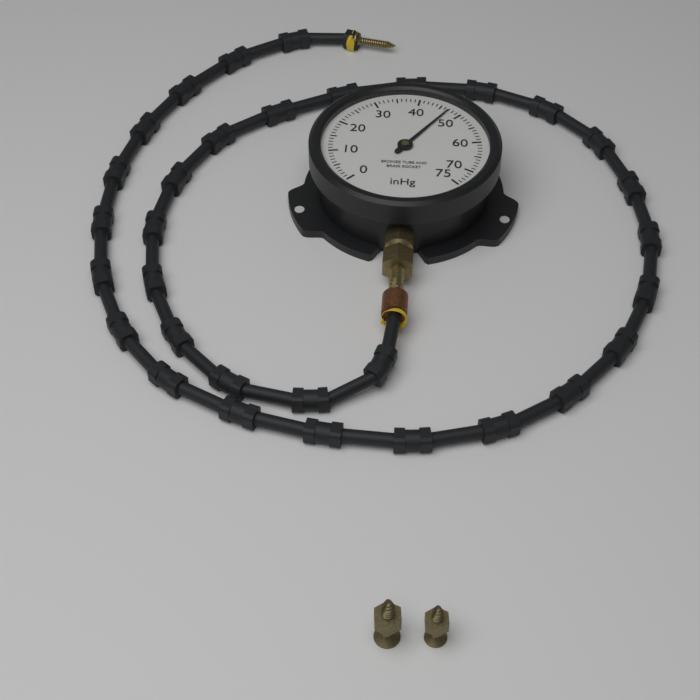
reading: 47 inHg
